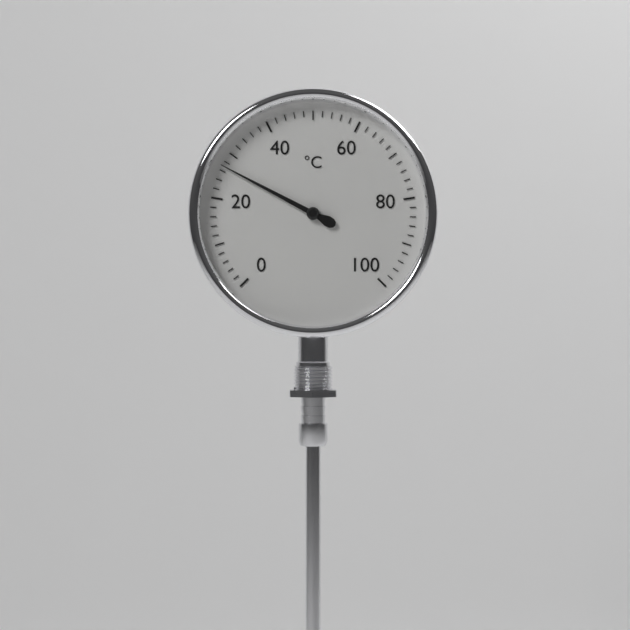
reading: 27 °C
